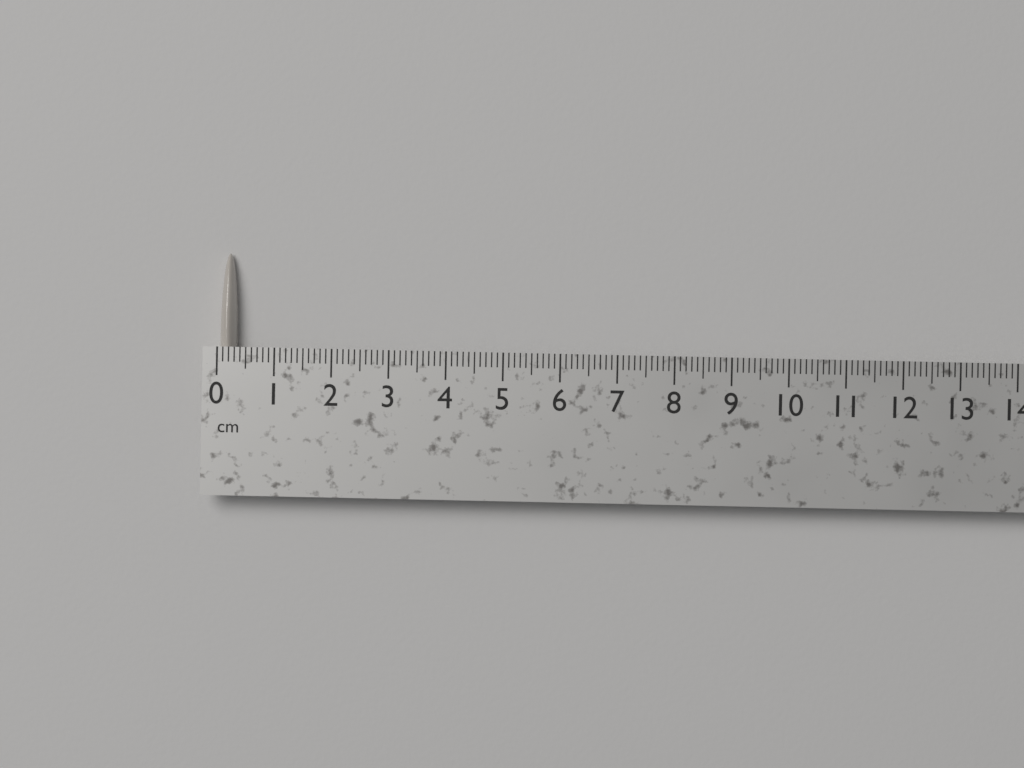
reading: 0.3 cm
